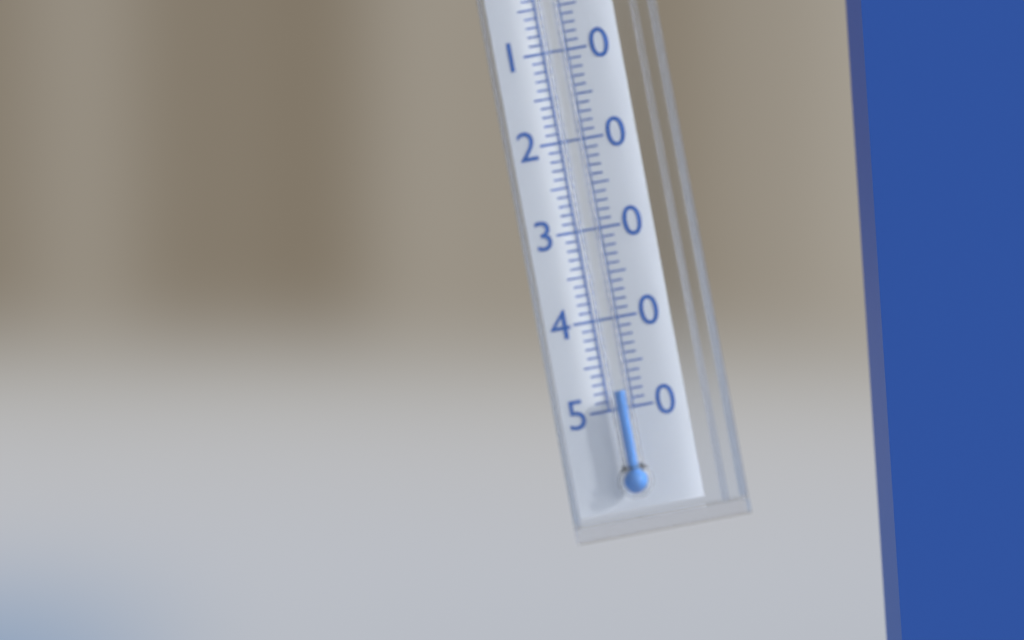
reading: -48 °C
